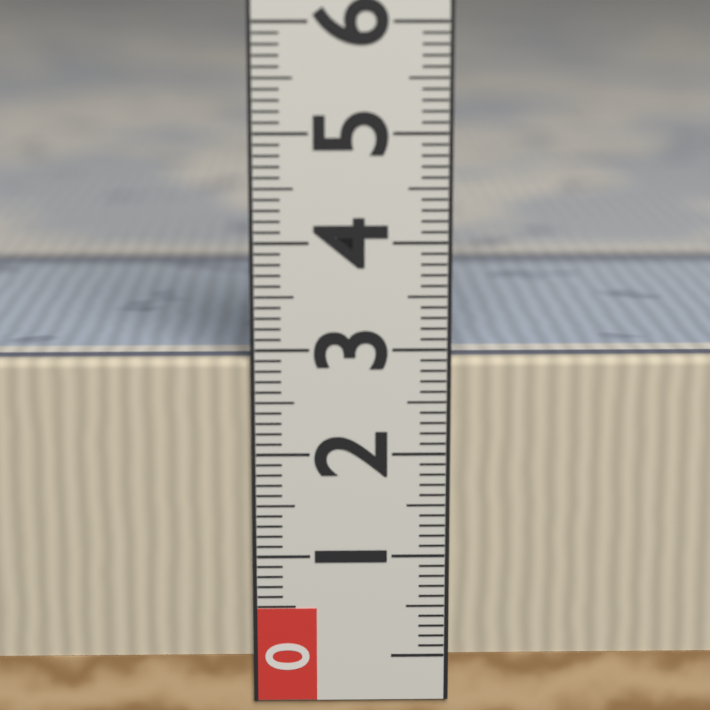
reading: 2.9 (no unit)
